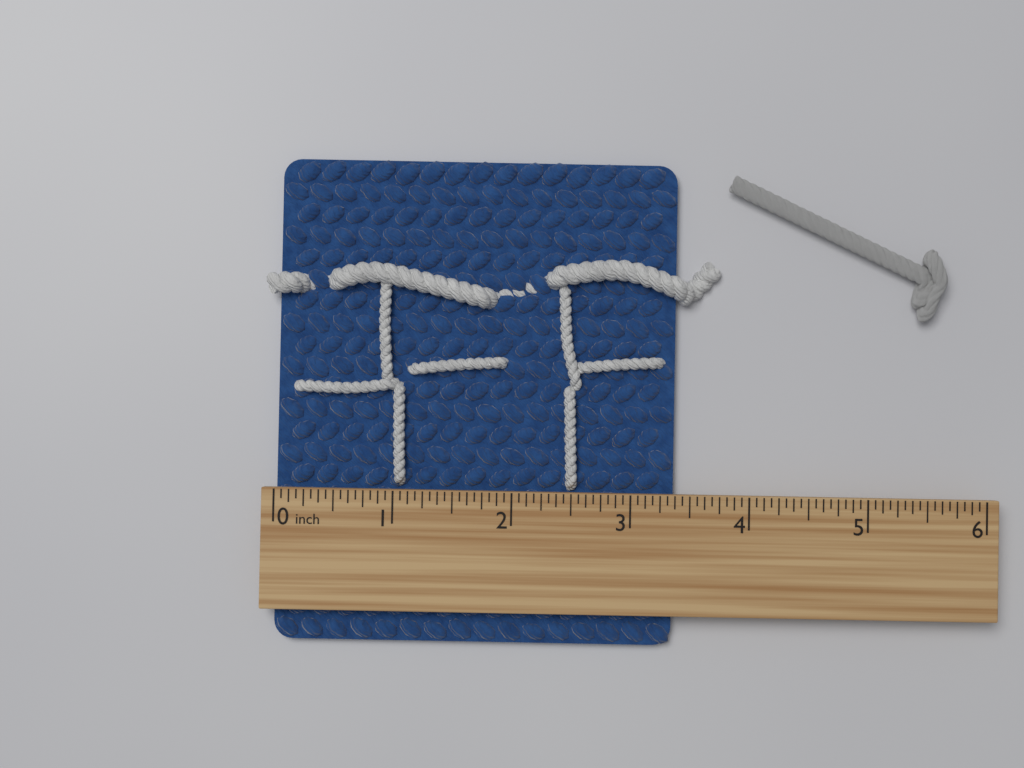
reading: 3.3750 inch
